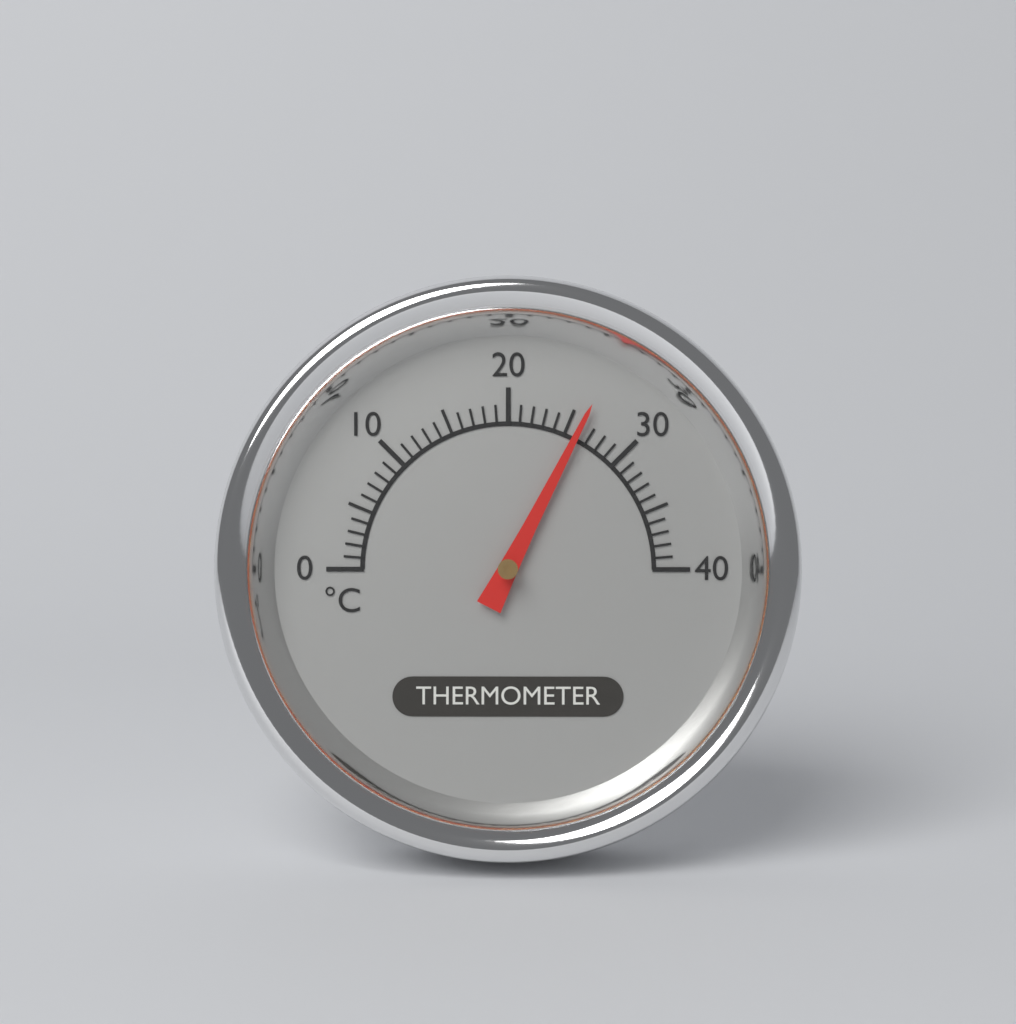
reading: 26 °C
